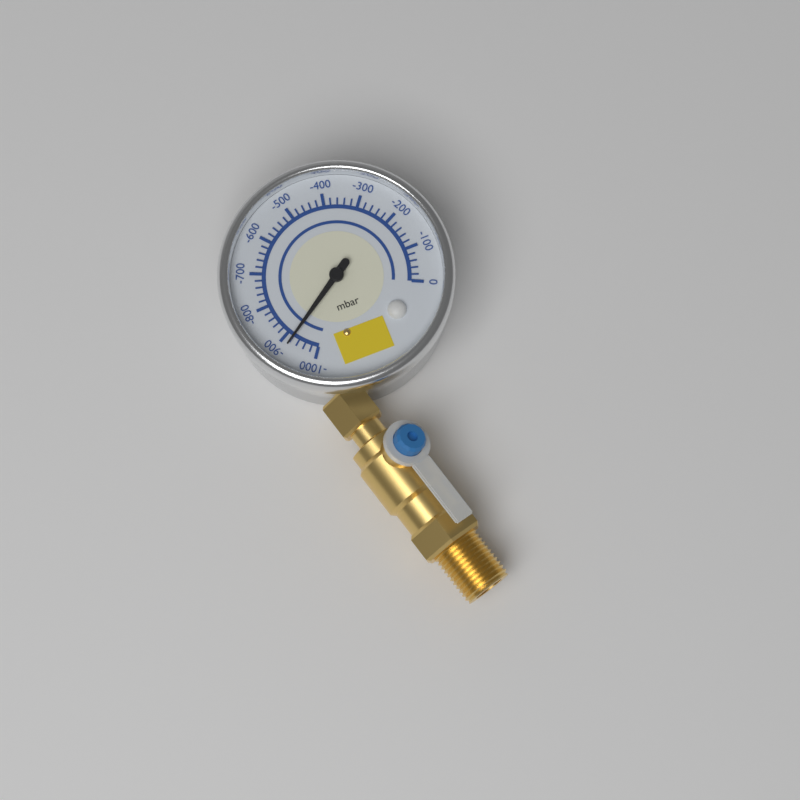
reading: -920 mbar
